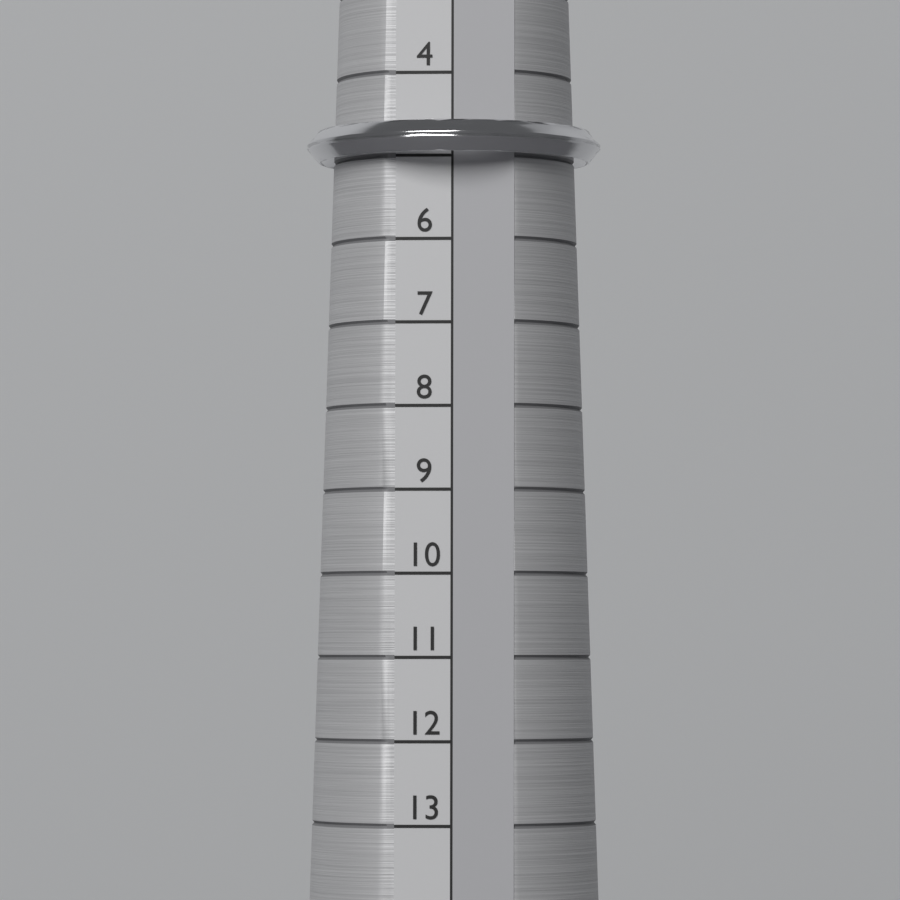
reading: 5 (no unit)
